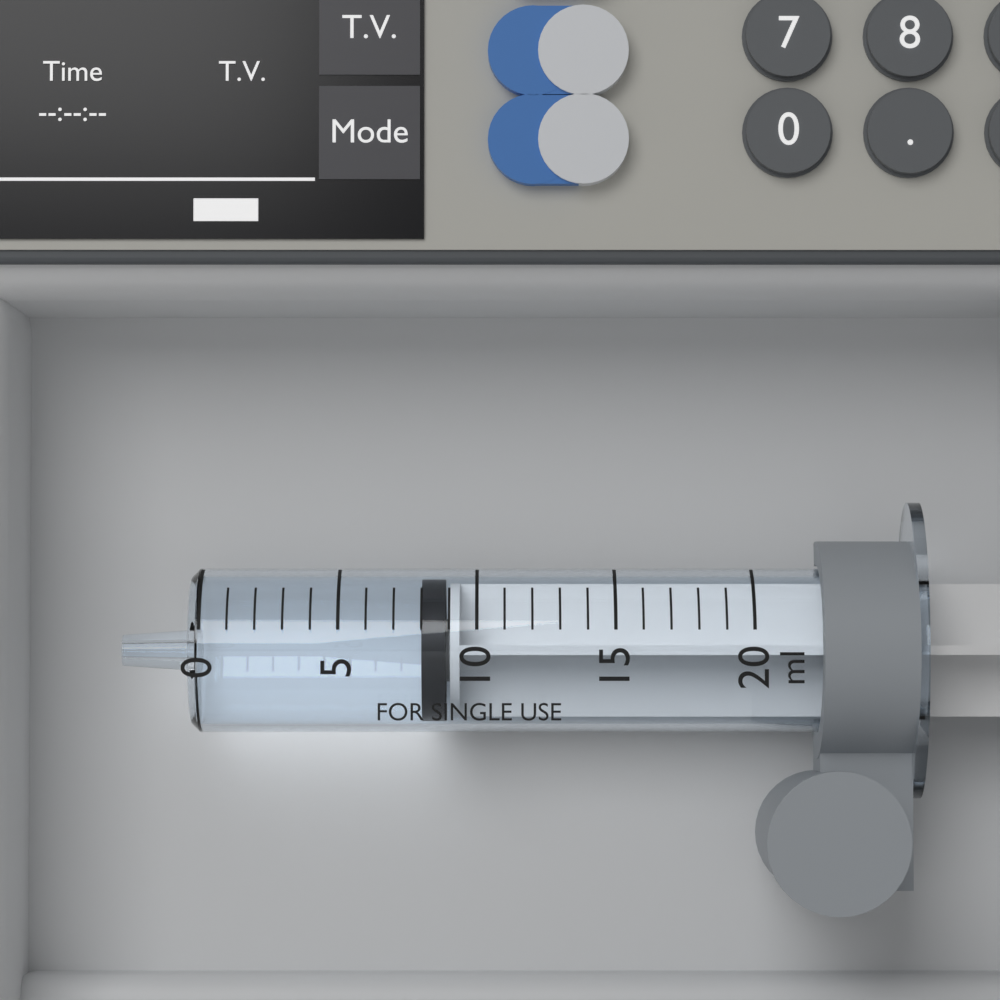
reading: 8 ml
